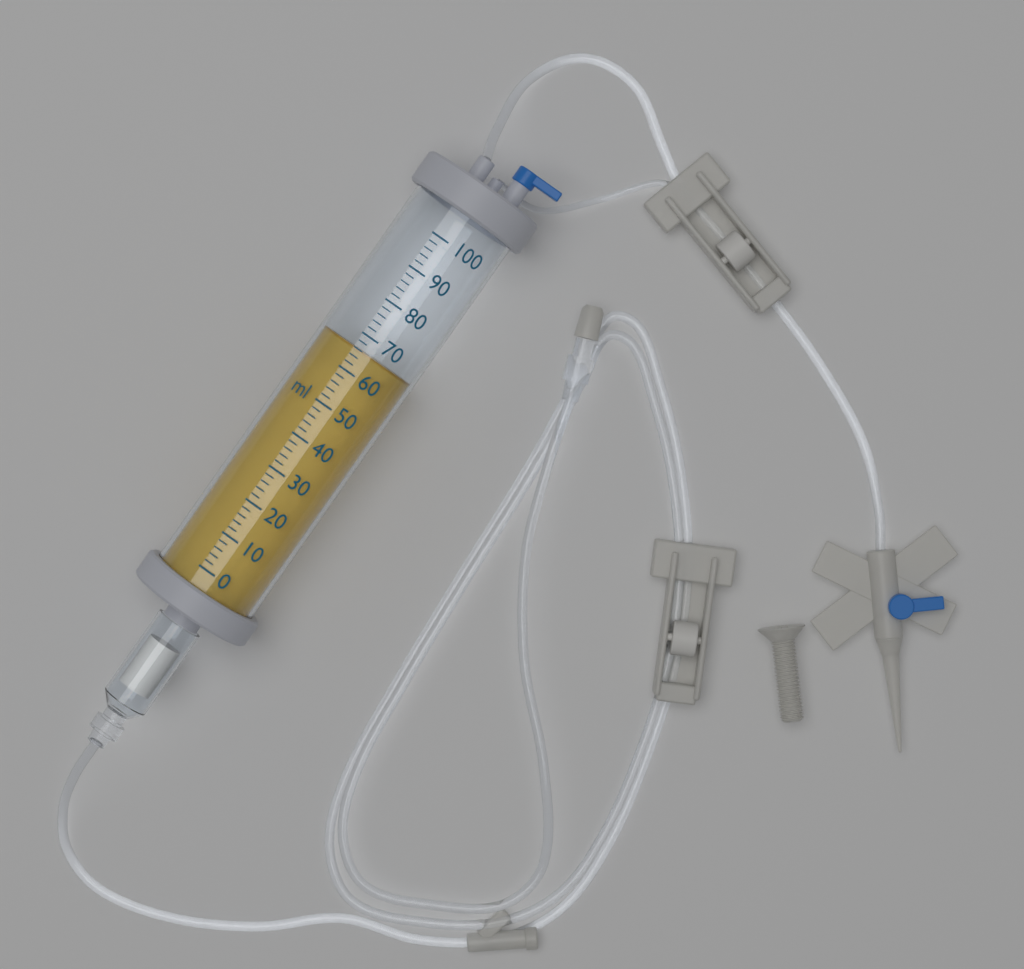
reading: 66 ml
